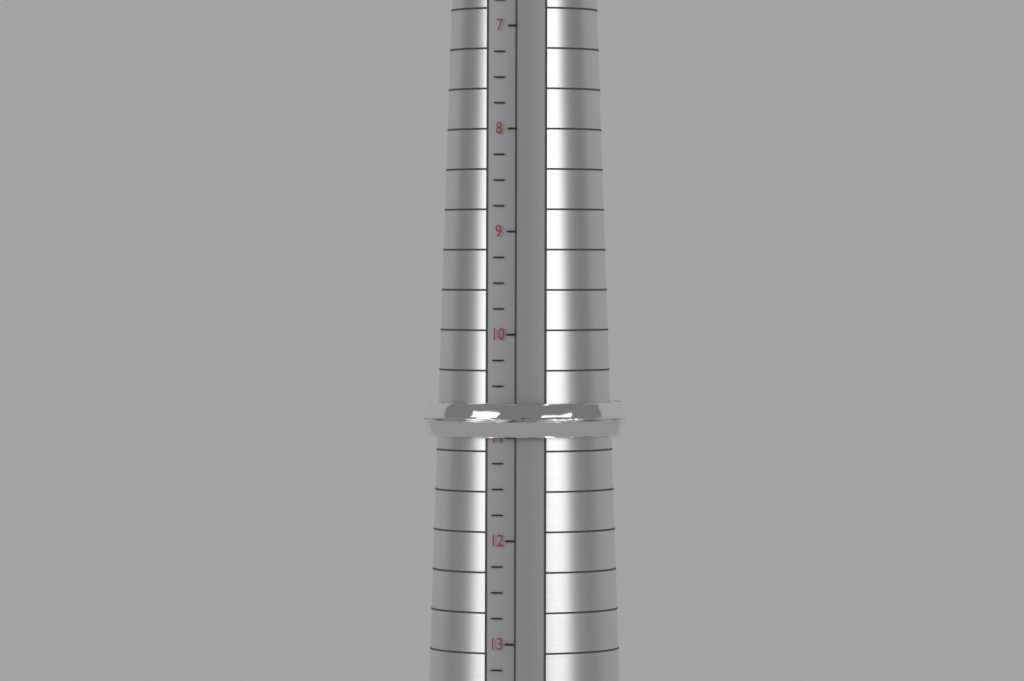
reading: 11.00 (no unit)
